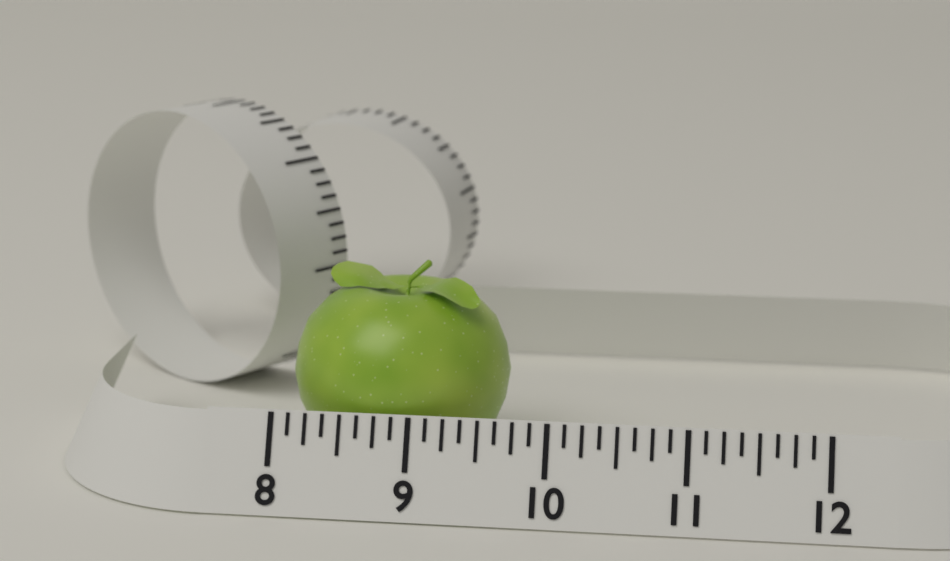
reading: 9.625 (no unit)
